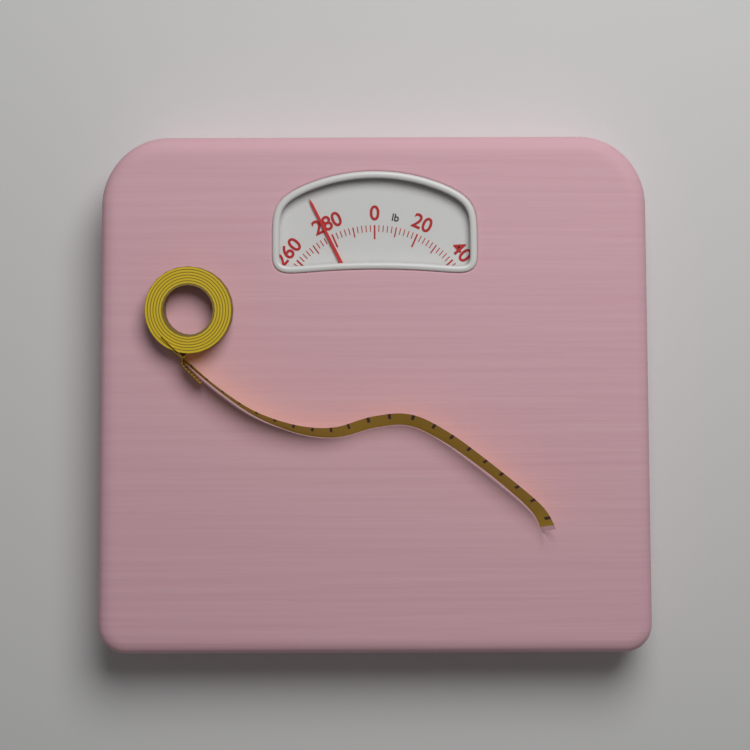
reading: 278 lb
